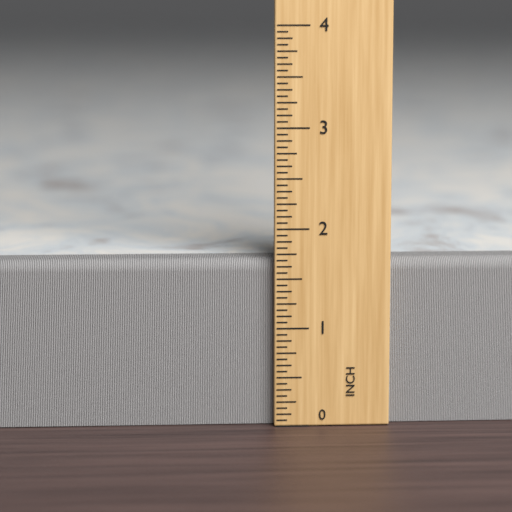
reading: 1.6875 in
